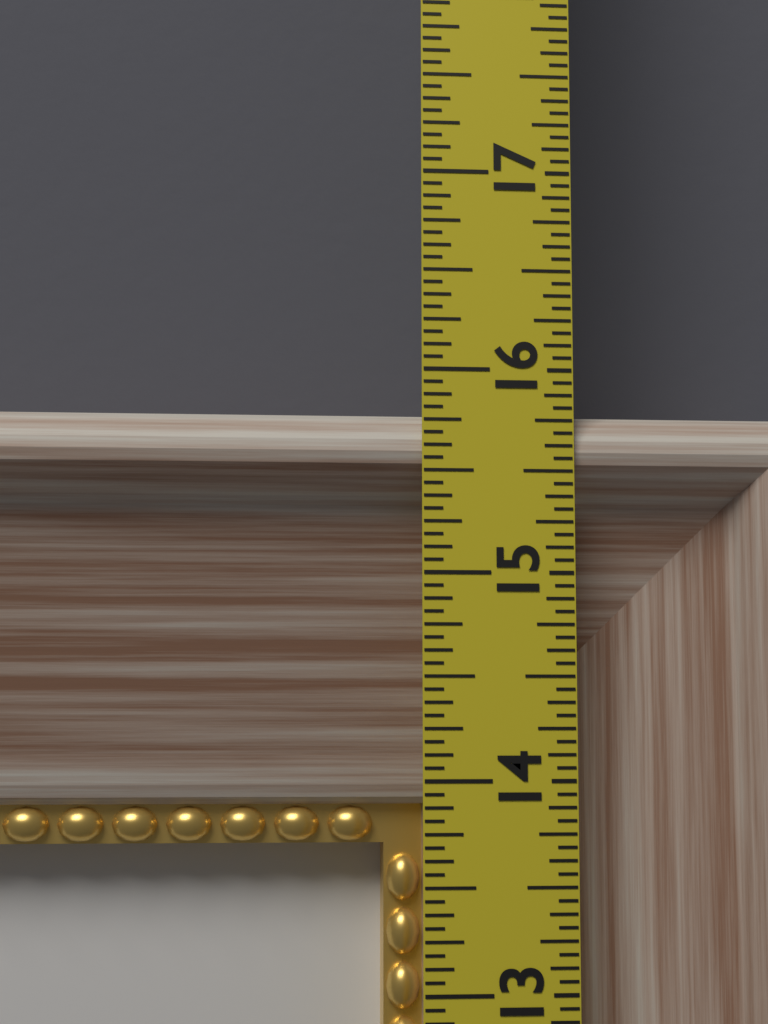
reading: 15.8125 in
